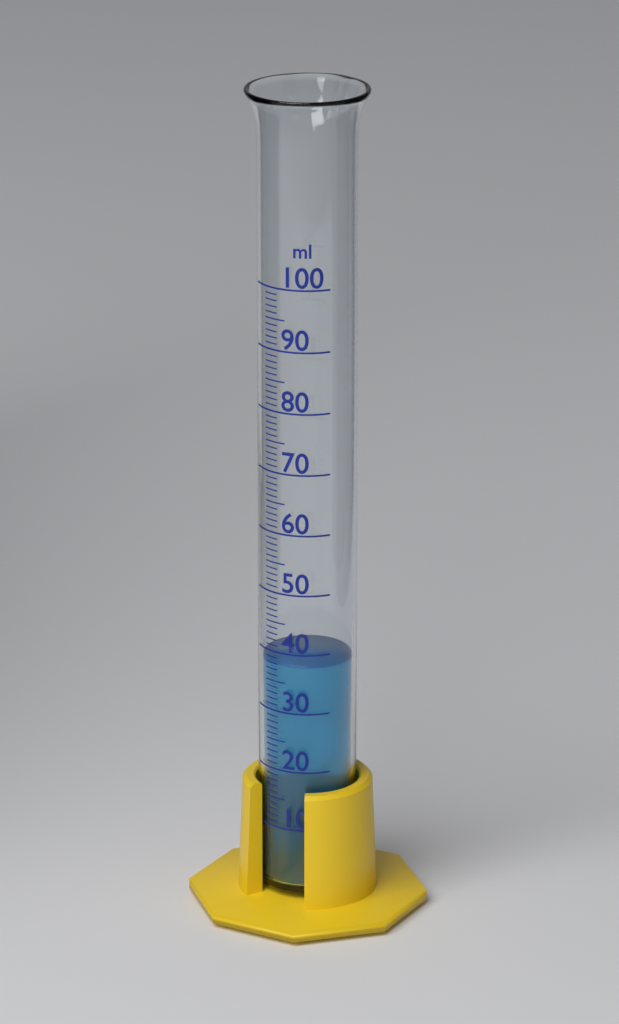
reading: 38 ml
